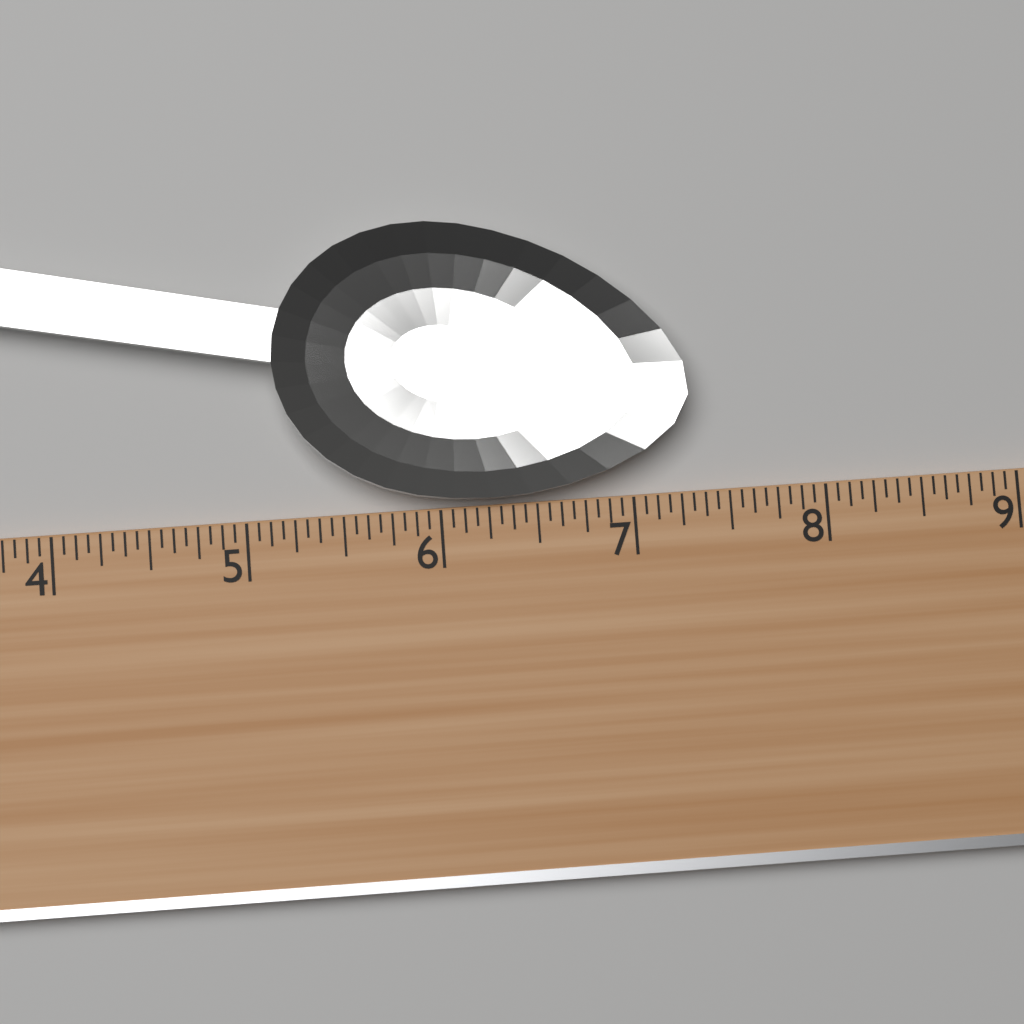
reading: 7.3125 (no unit)
